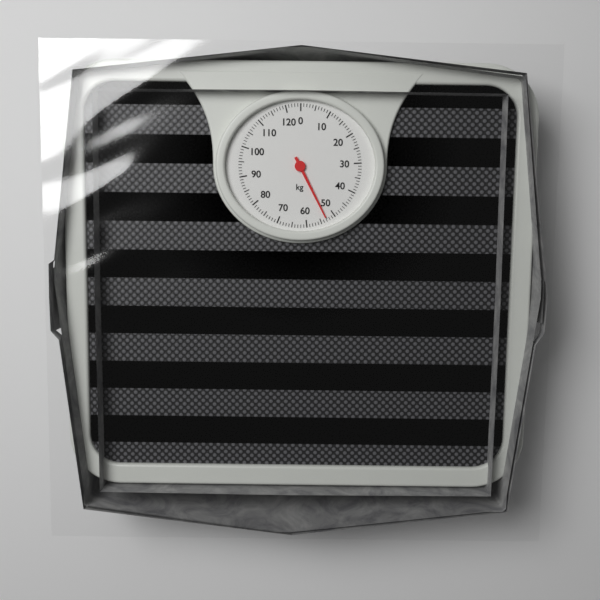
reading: 53 kg
